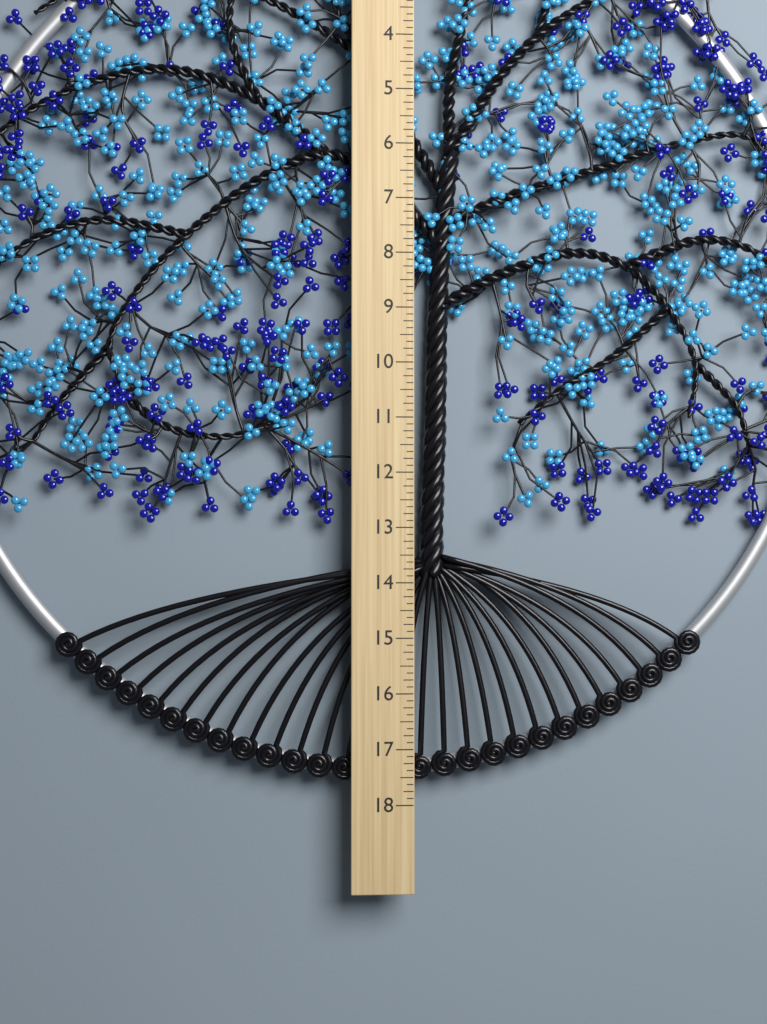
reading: 17.625 (no unit)
